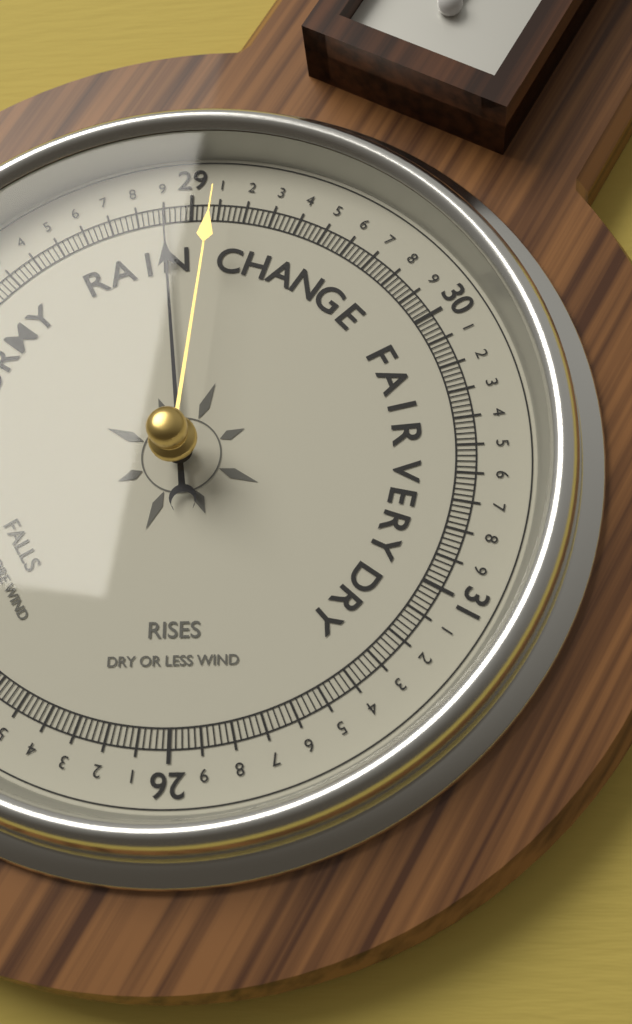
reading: 28.90 (no unit)
